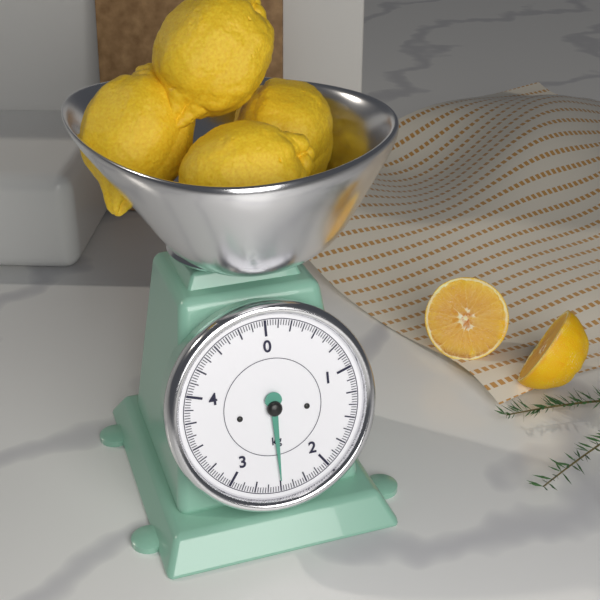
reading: 2.500 kg
